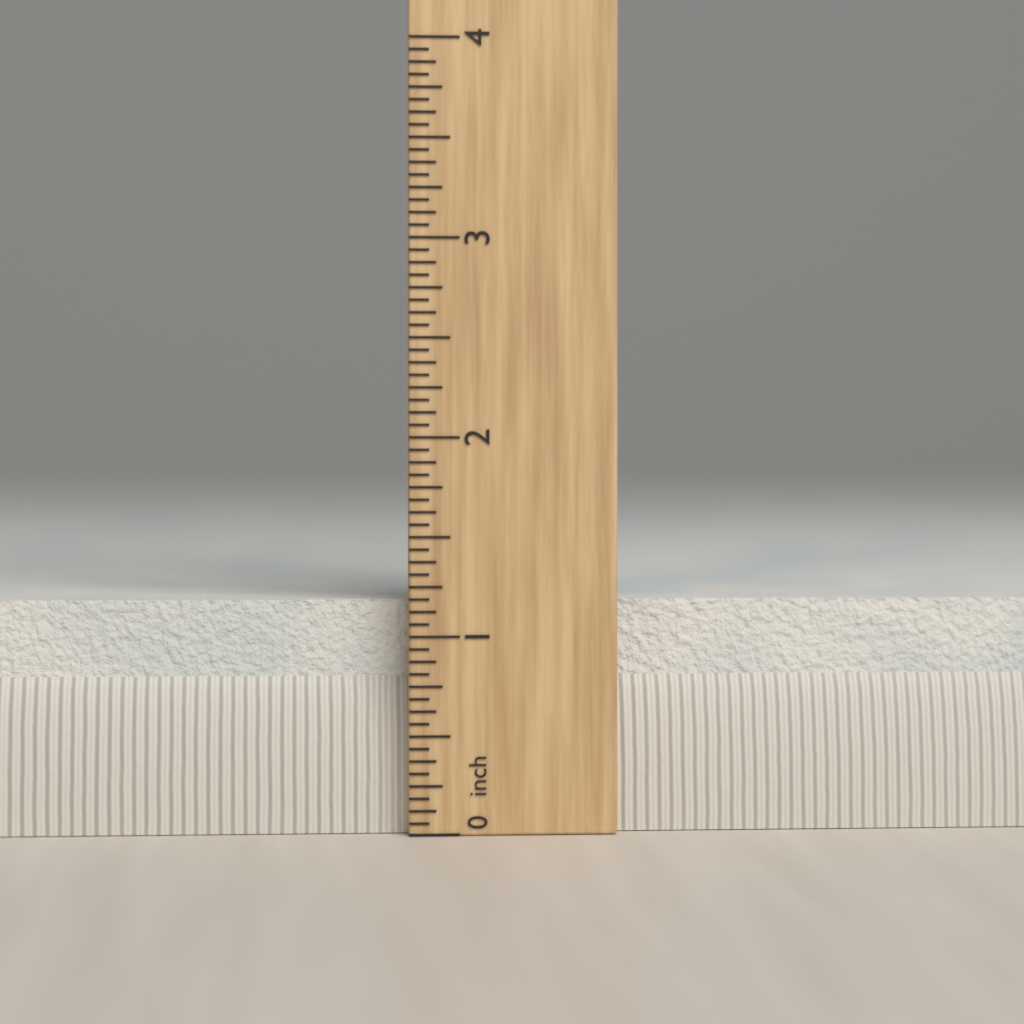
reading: 1.1875 in
